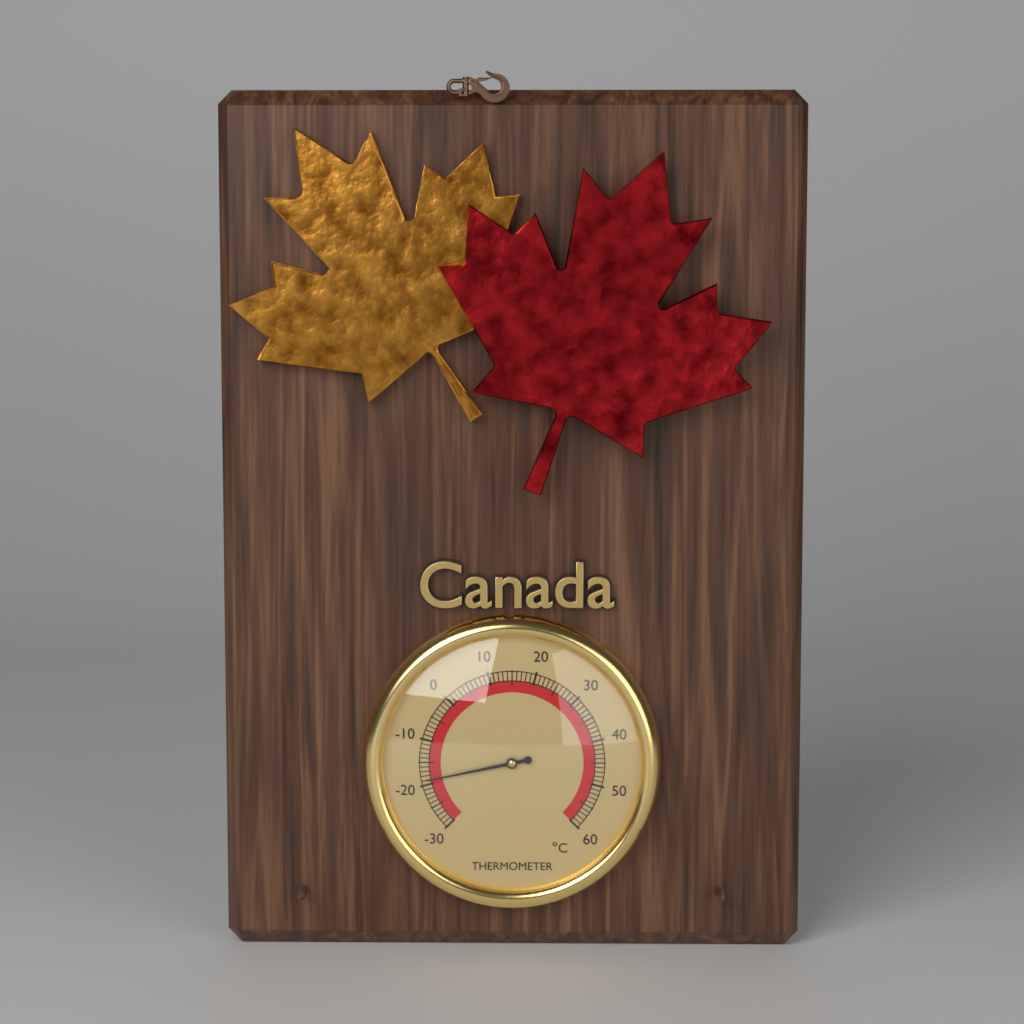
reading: -19 °C
